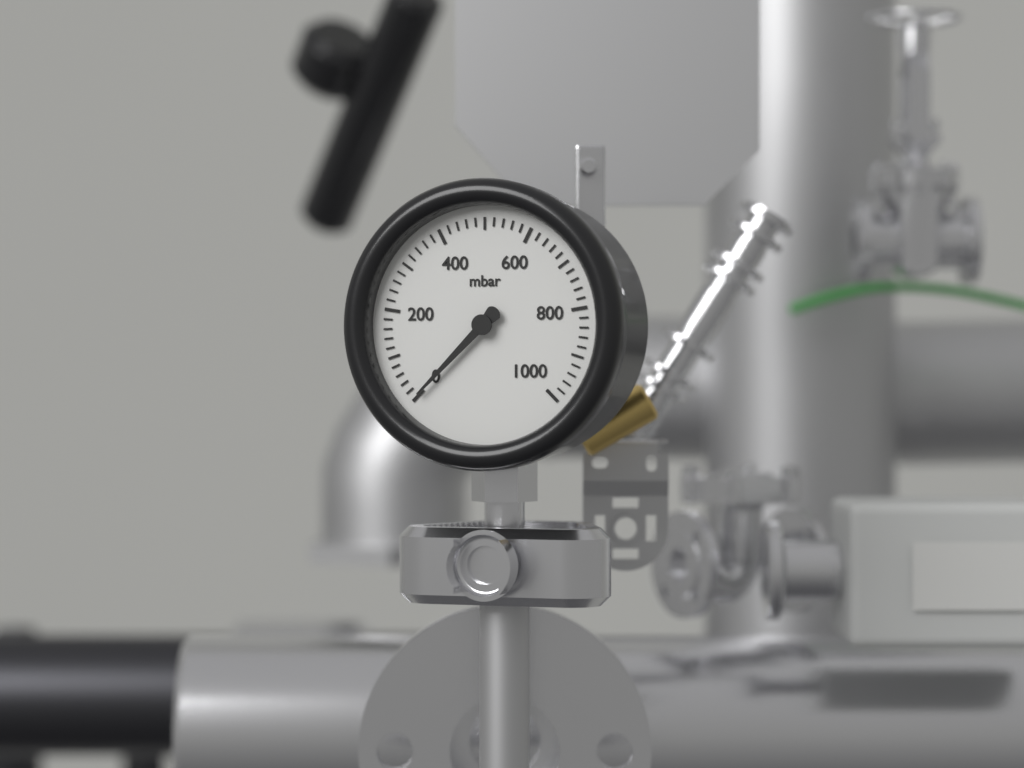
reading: 0 mbar
